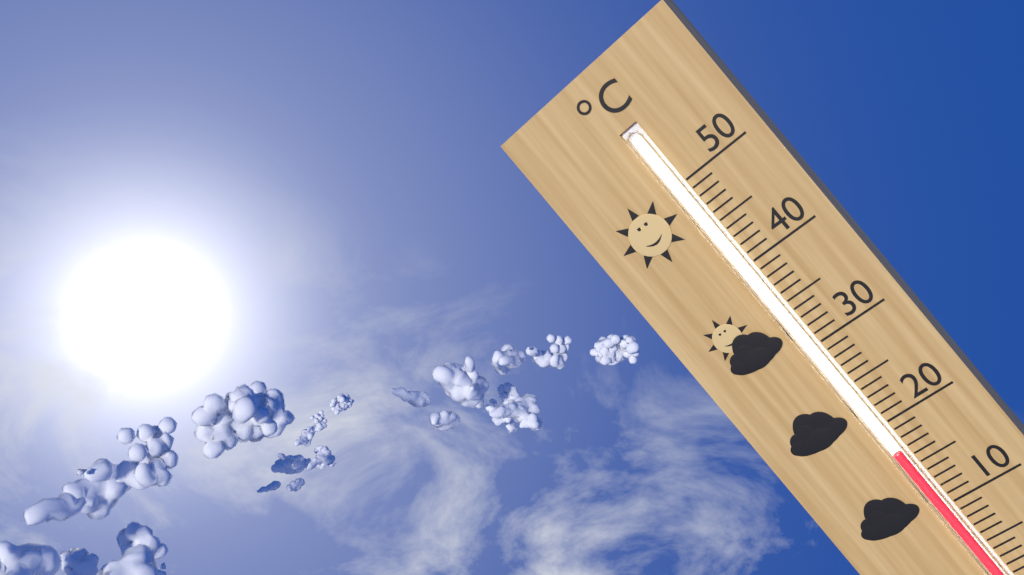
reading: 17 °C
